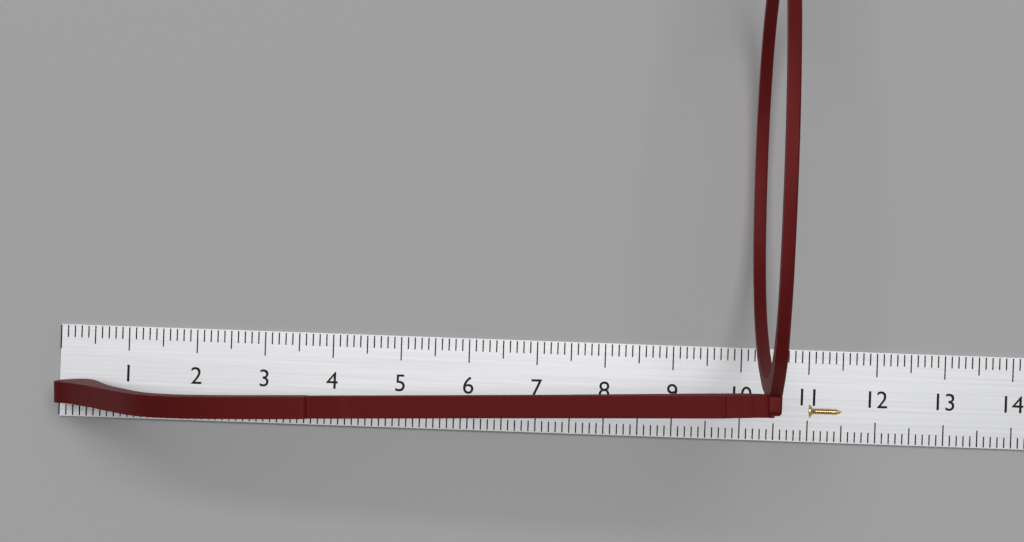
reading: 10.3 cm
